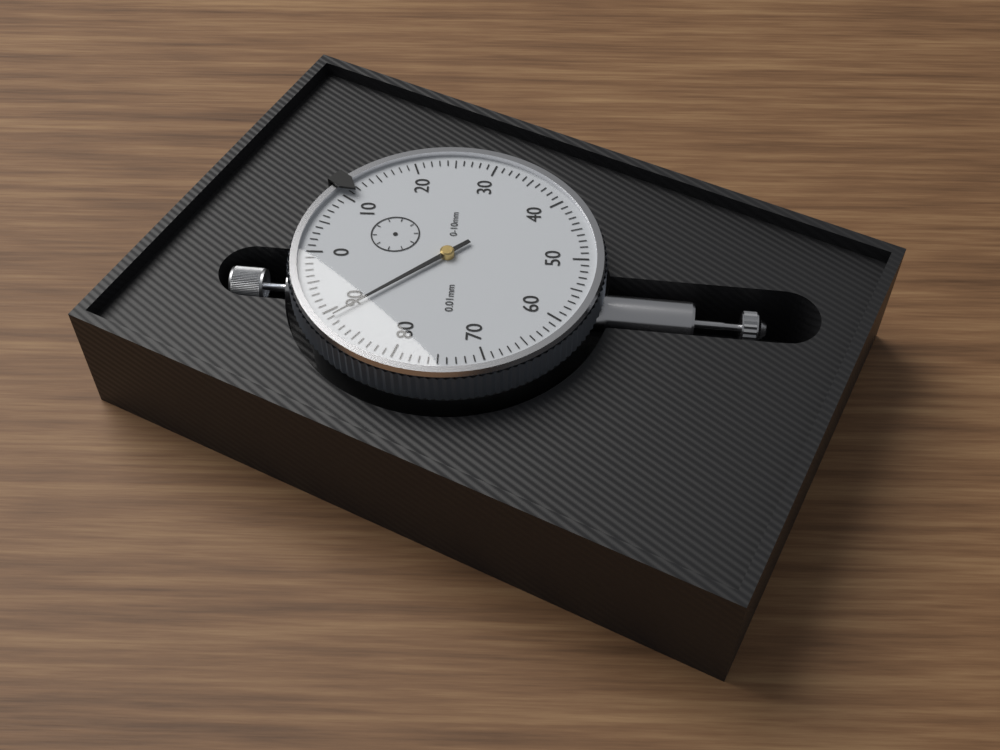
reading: 0.89 mm
